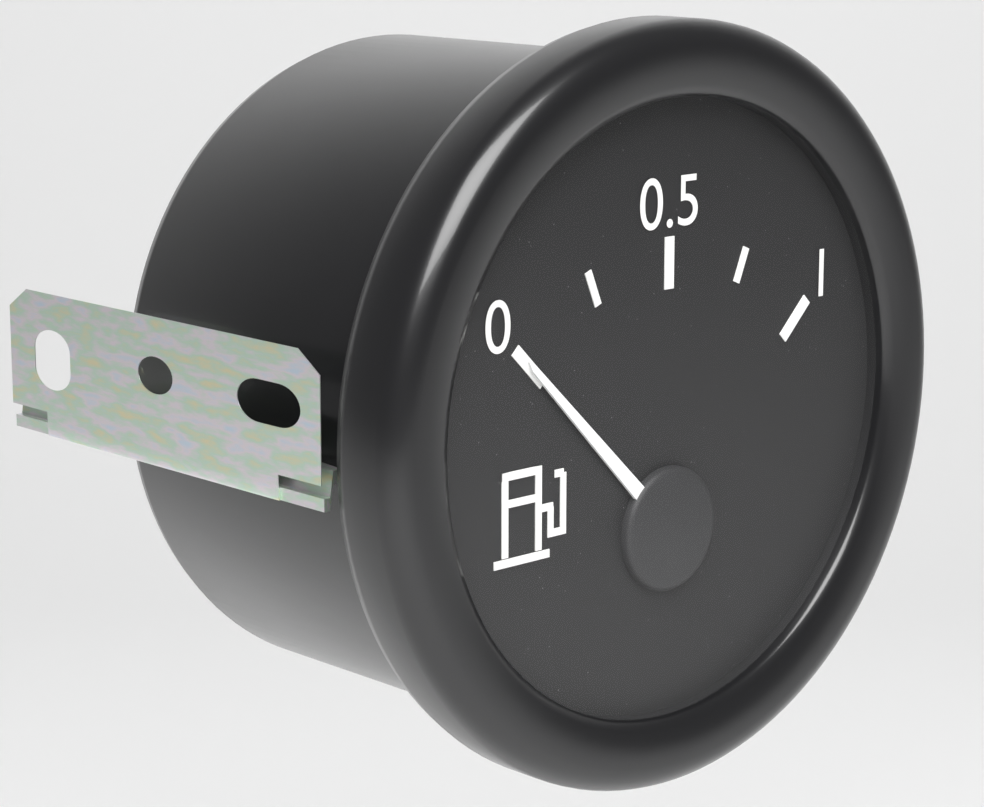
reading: 0.00 (no unit)
